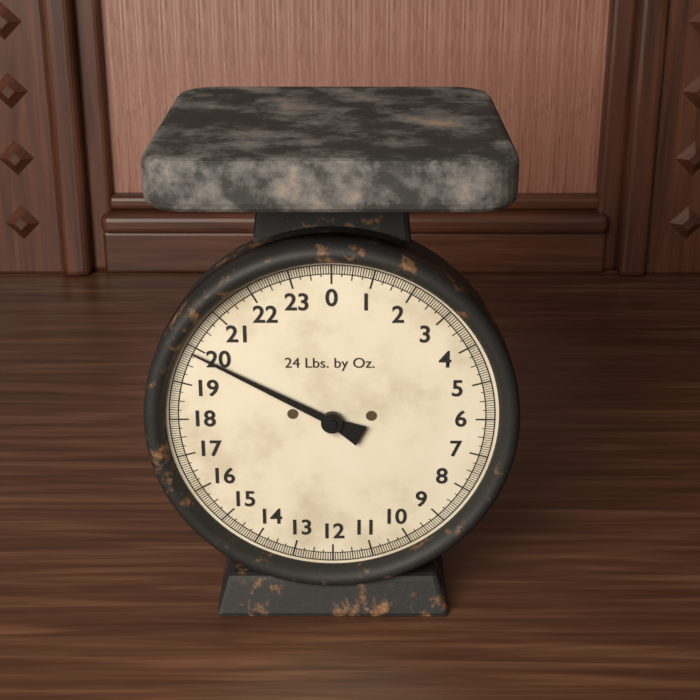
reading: 19.8750 lb
